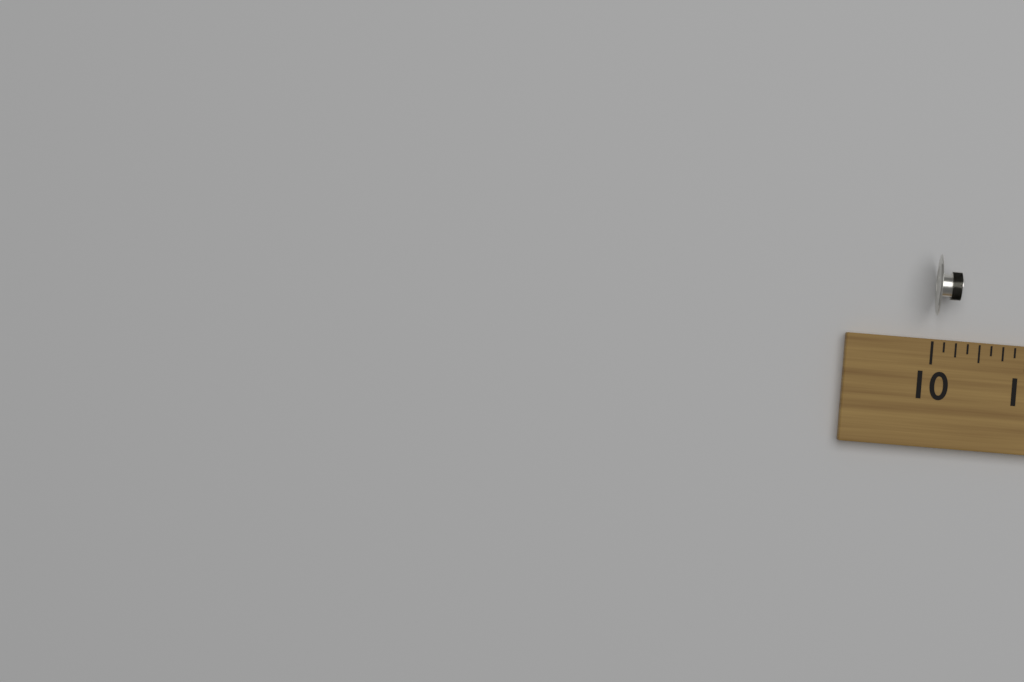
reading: 10.250 (no unit)
